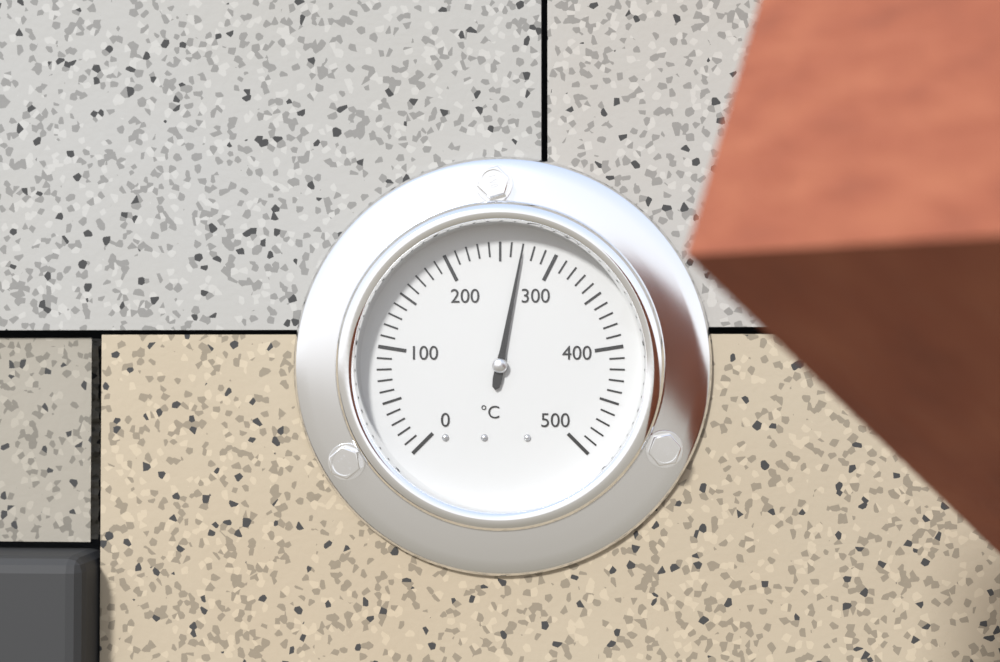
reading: 270 °C
